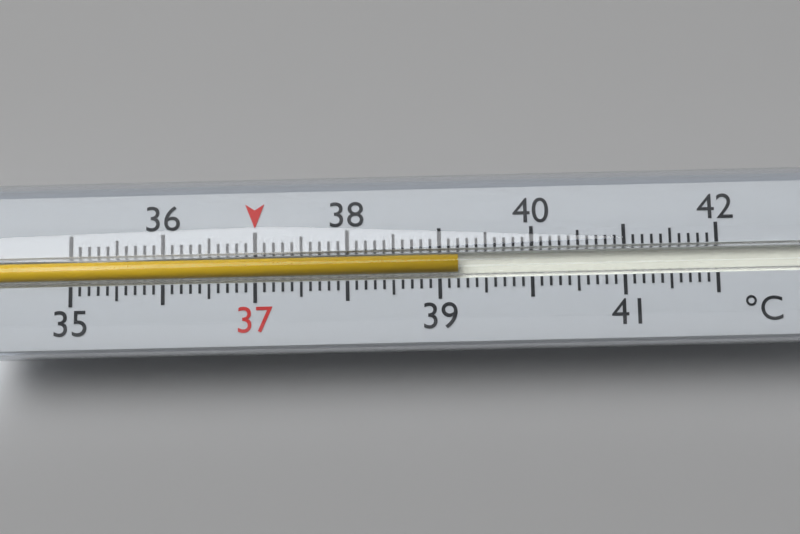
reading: 39.2 °C
